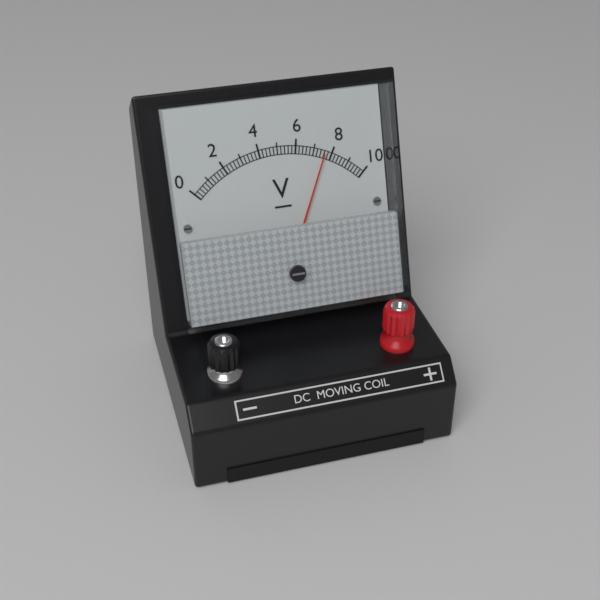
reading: 7.6 V
